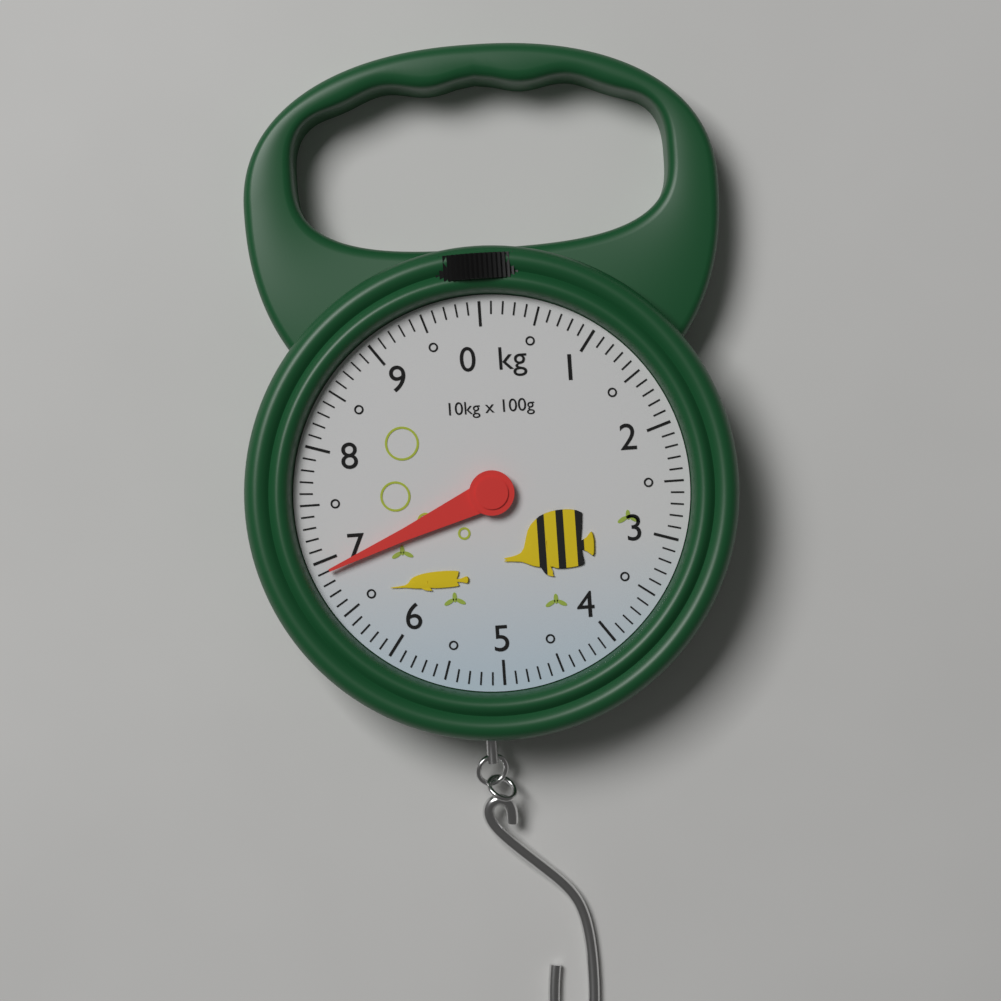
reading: 6.9 kg
